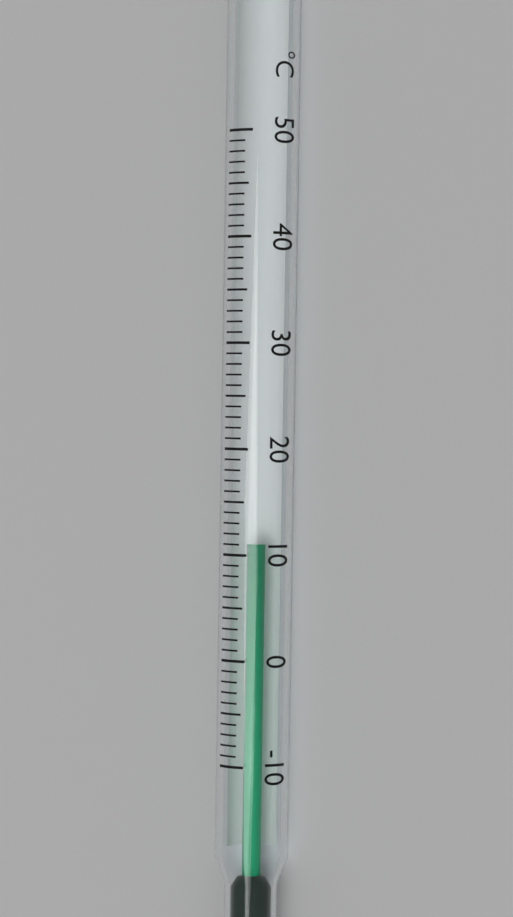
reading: 11 °C
